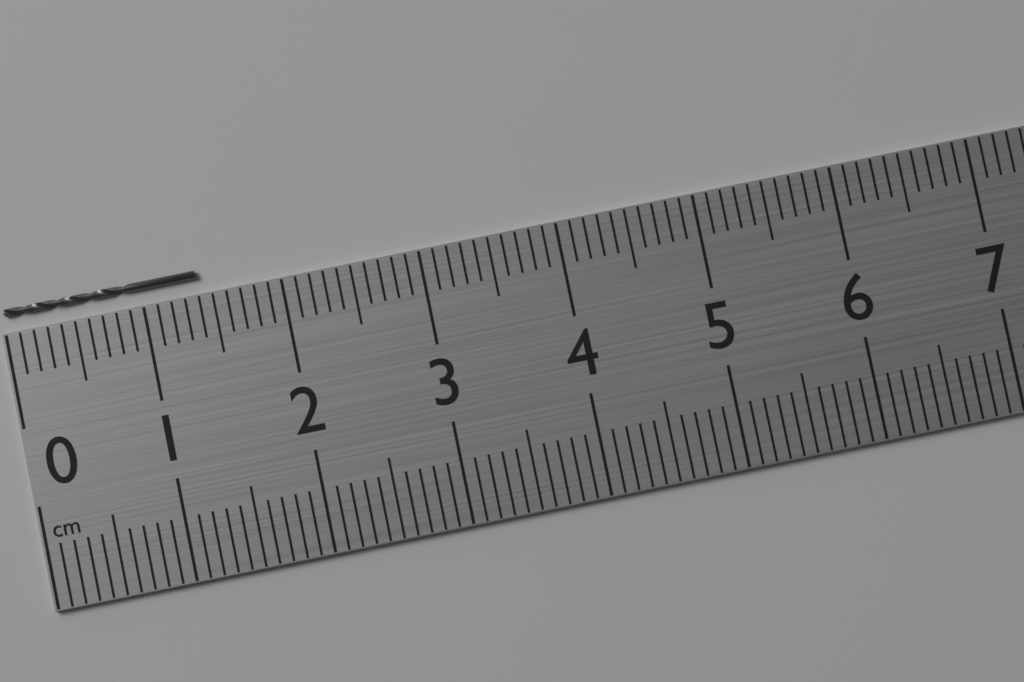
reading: 1.4 cm
